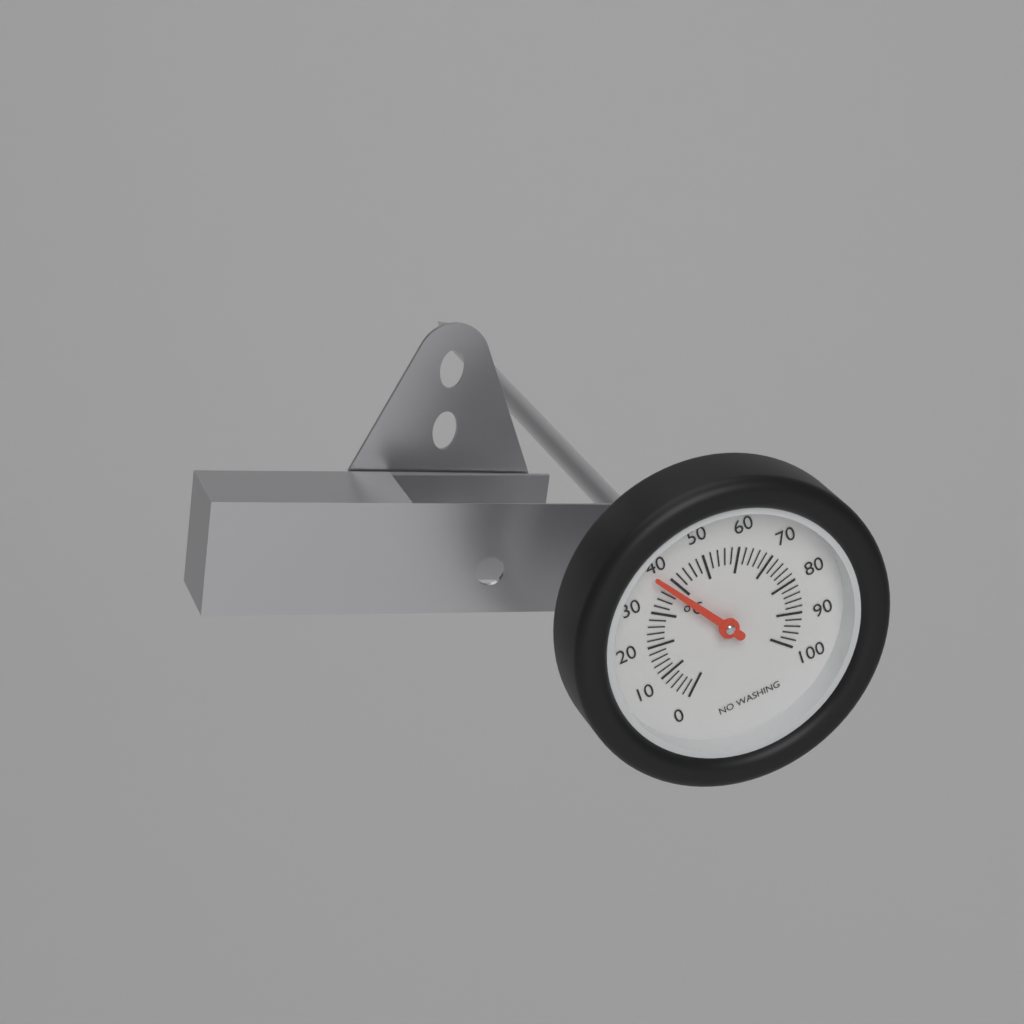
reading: 38 °C
